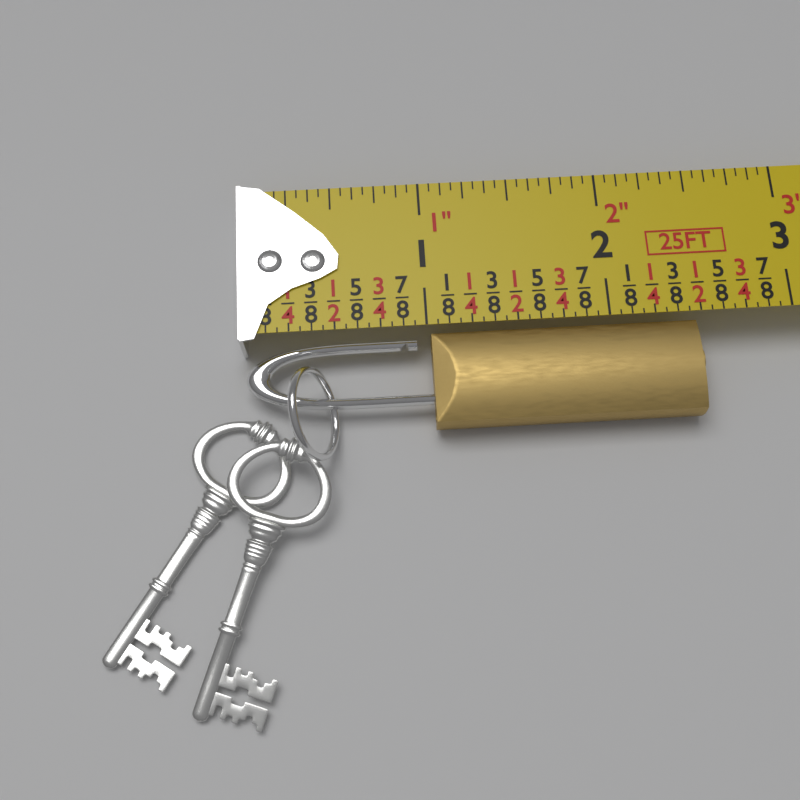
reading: 2.5000 in
